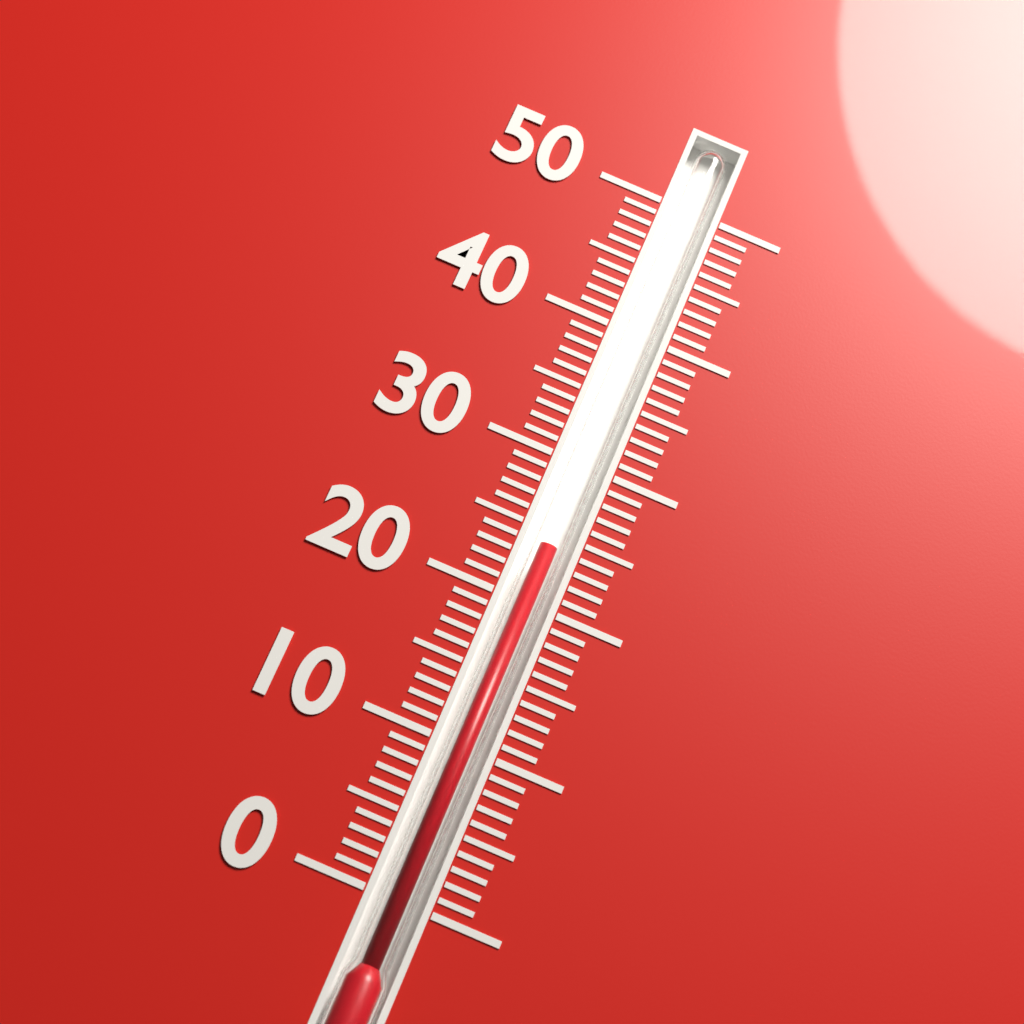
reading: 24 (no unit)
